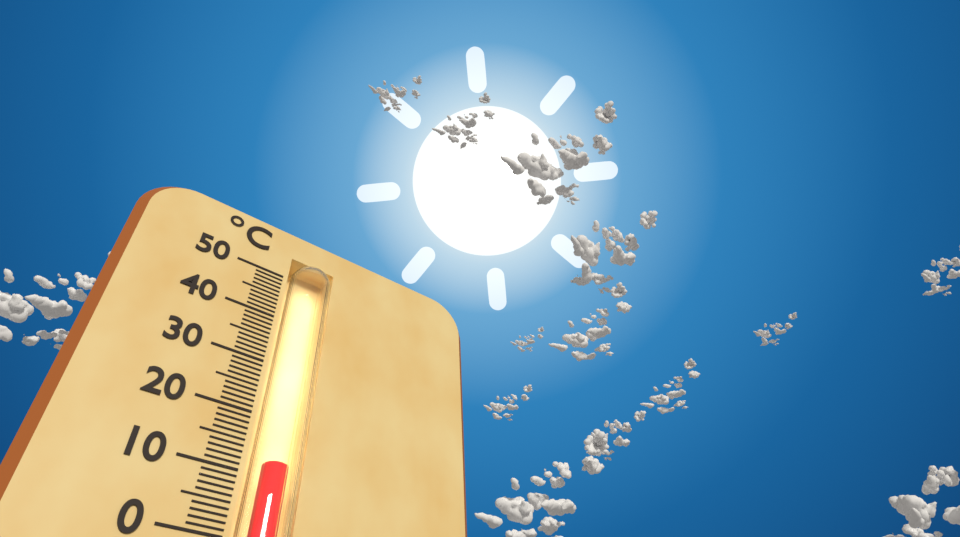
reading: 12 °C
